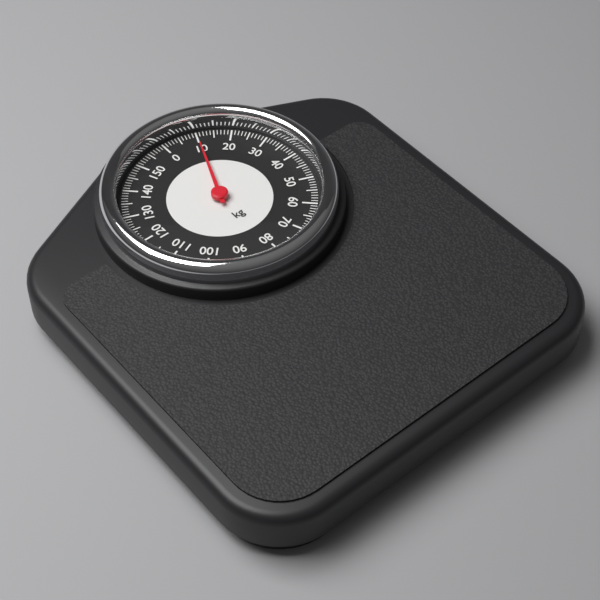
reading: 10 kg
